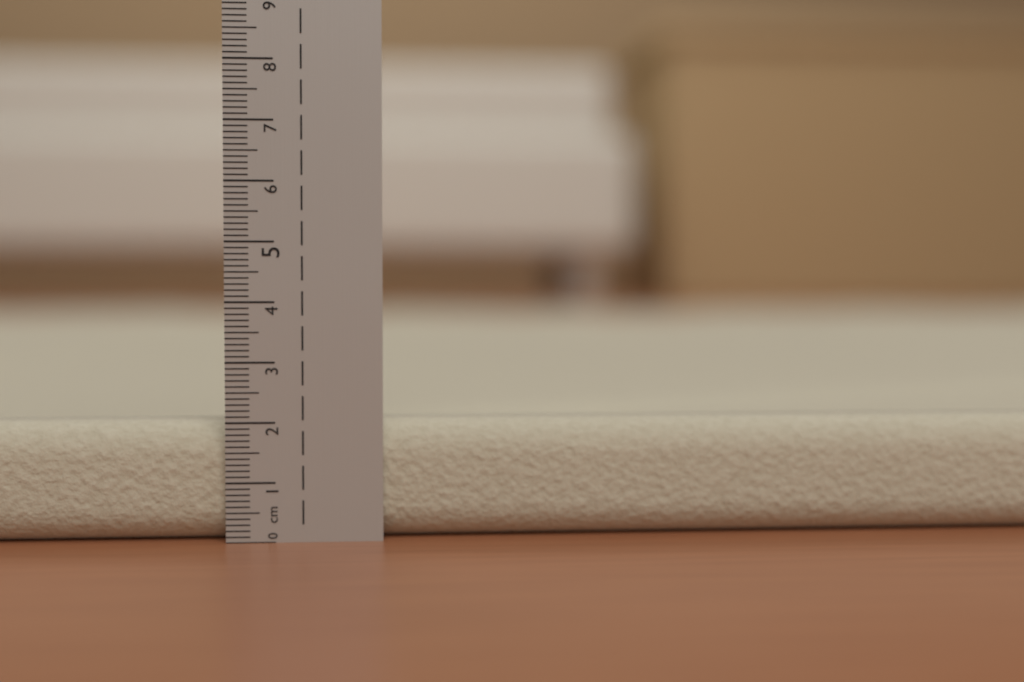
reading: 2.0 cm
